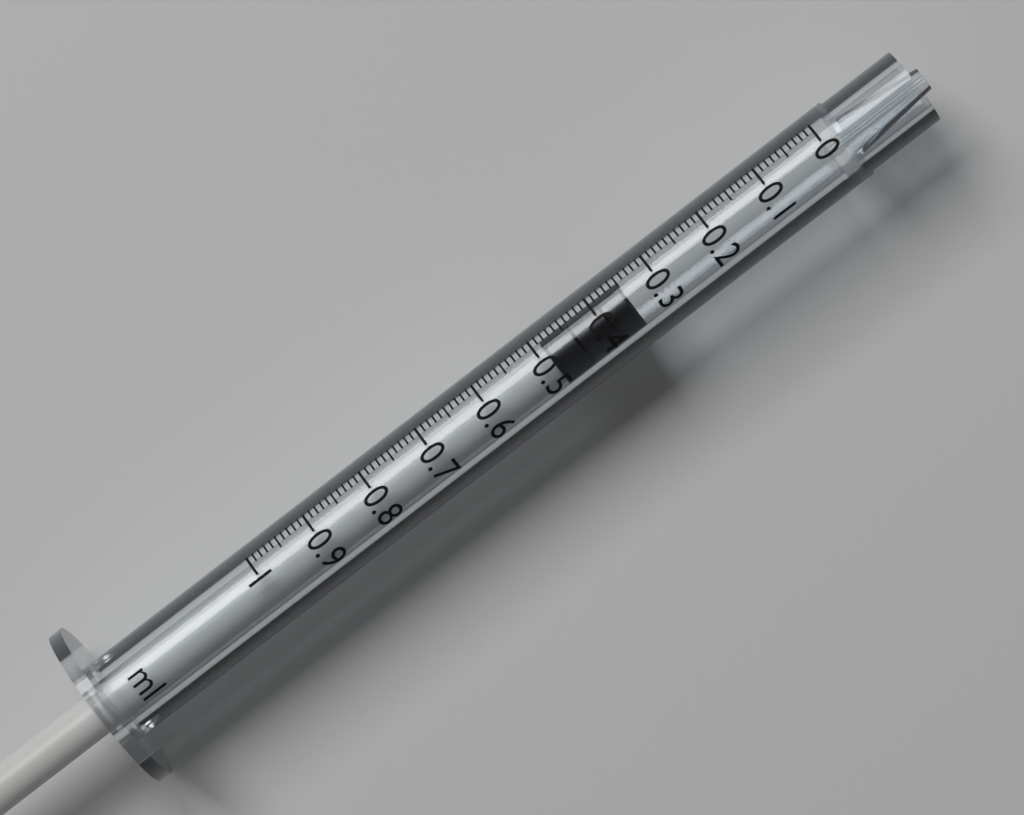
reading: 0.35 ml
